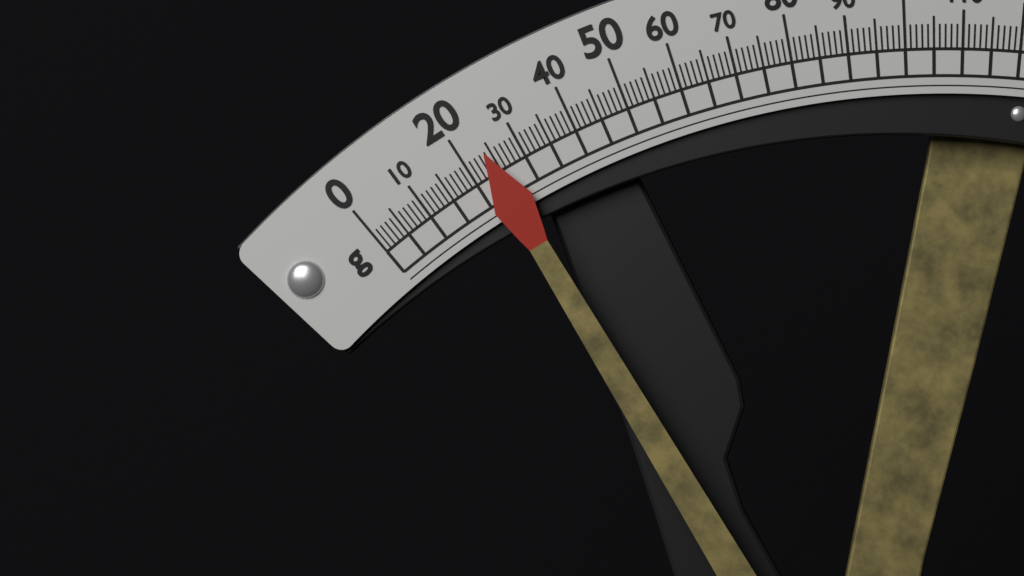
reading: 24 g
